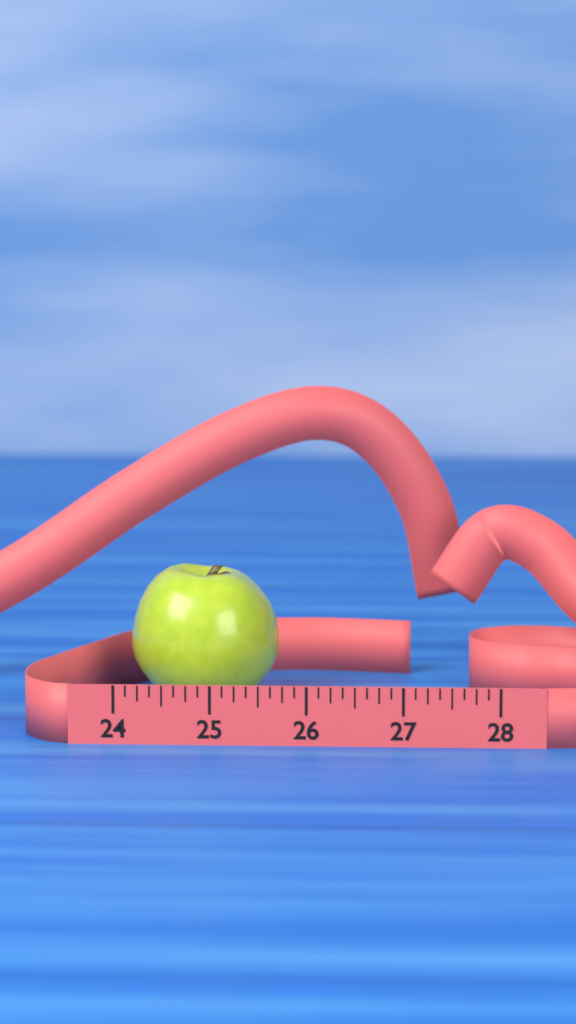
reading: 25.625 (no unit)
